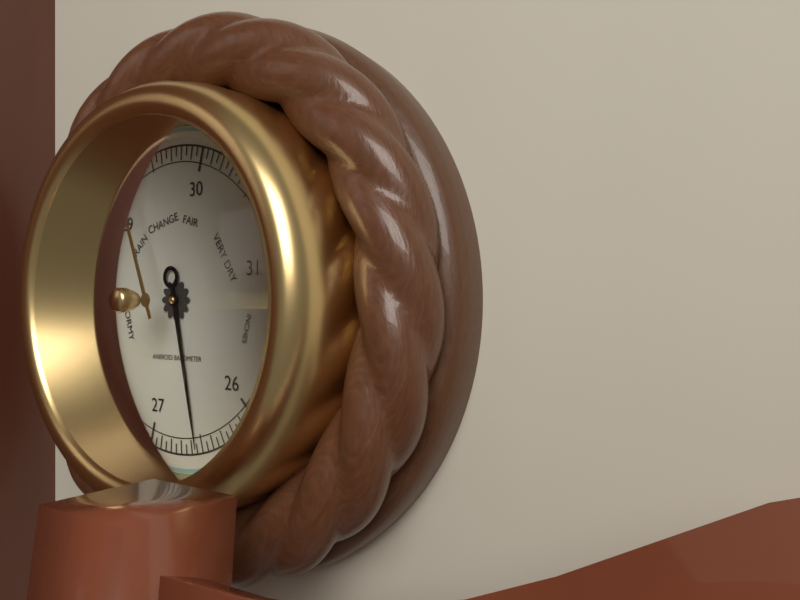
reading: 26.55 inHg
